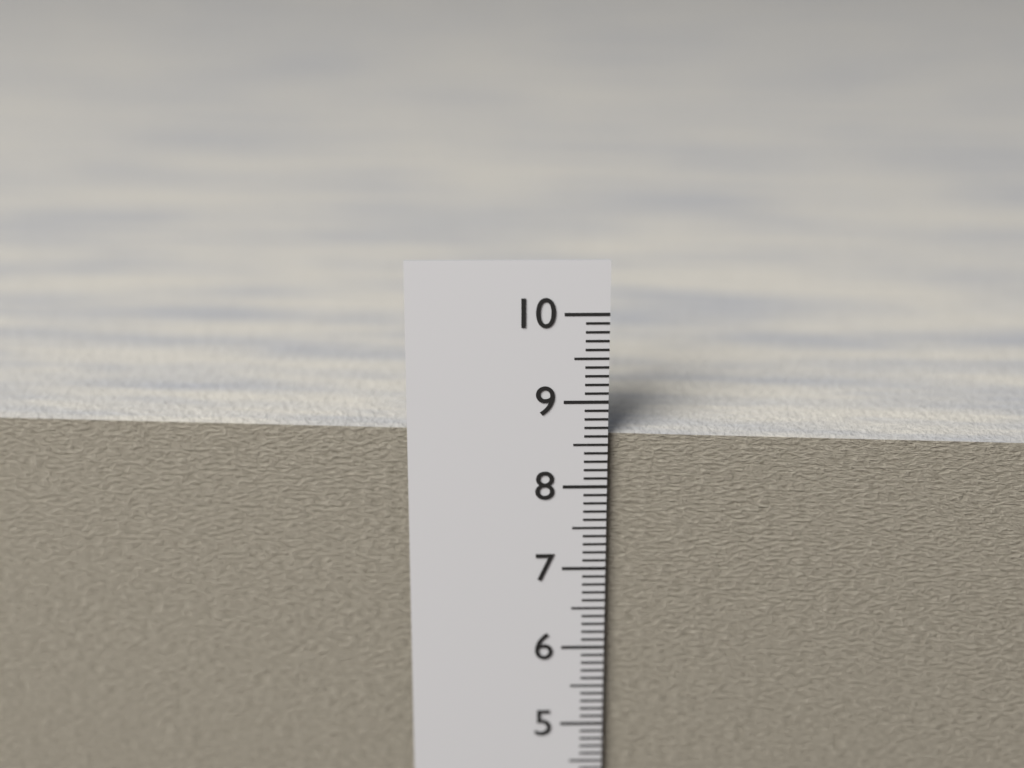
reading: 8.6 cm
